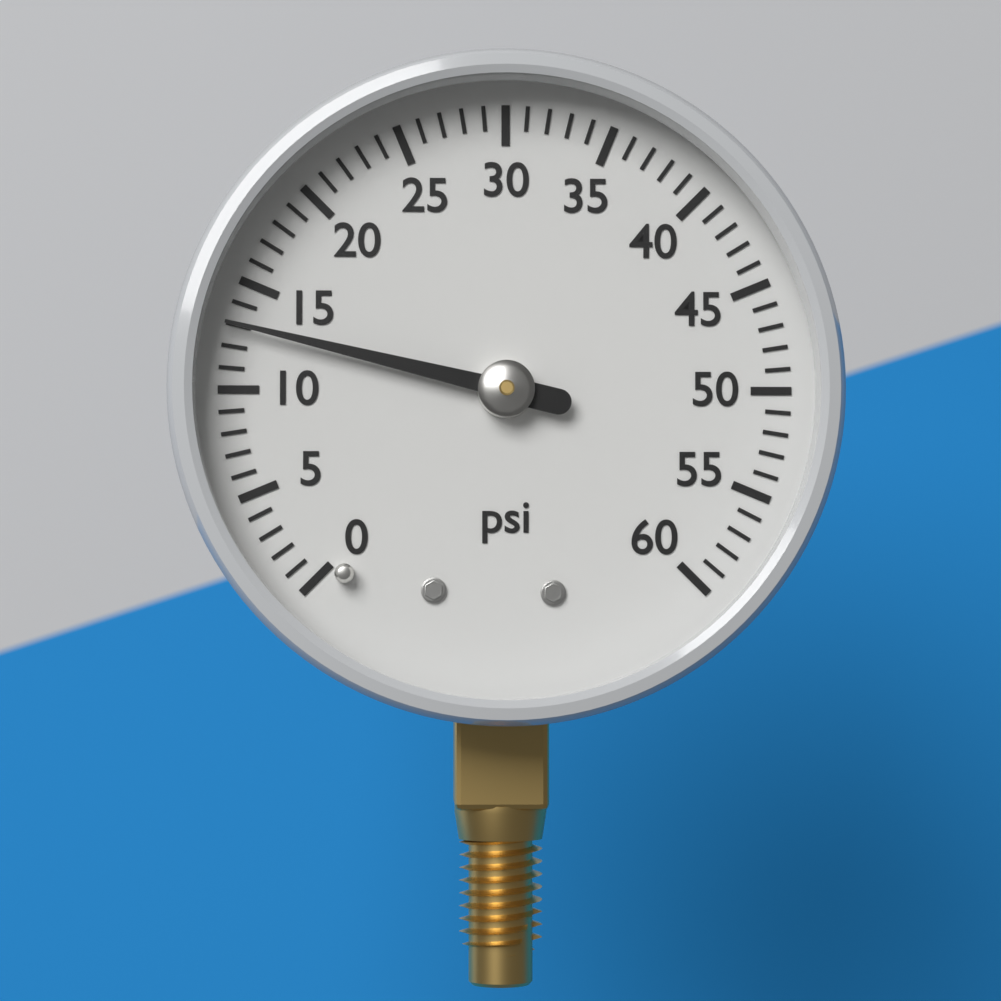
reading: 13 psi
